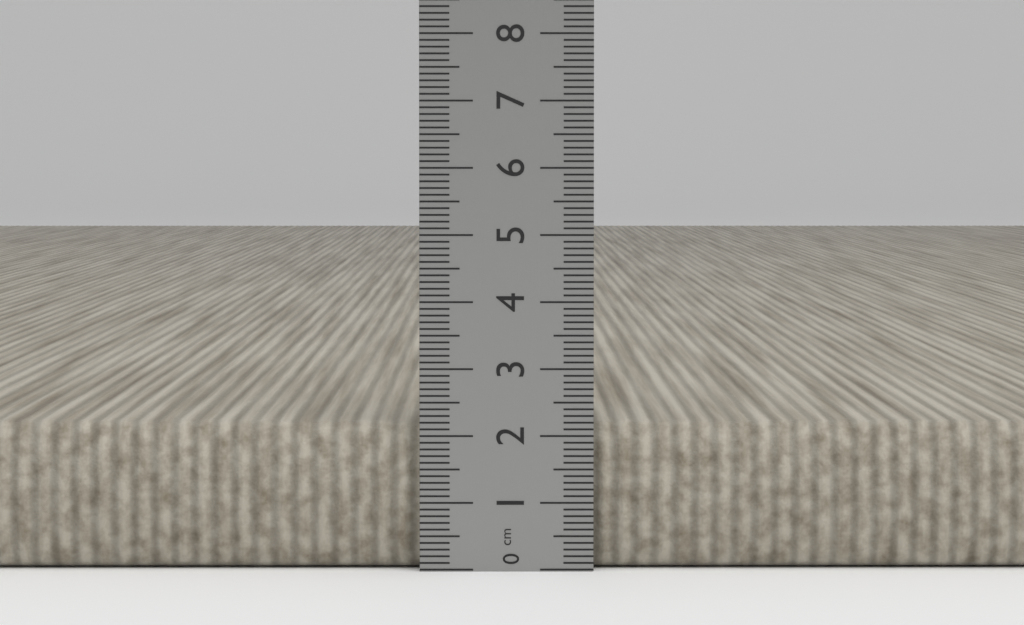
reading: 2.2 cm
